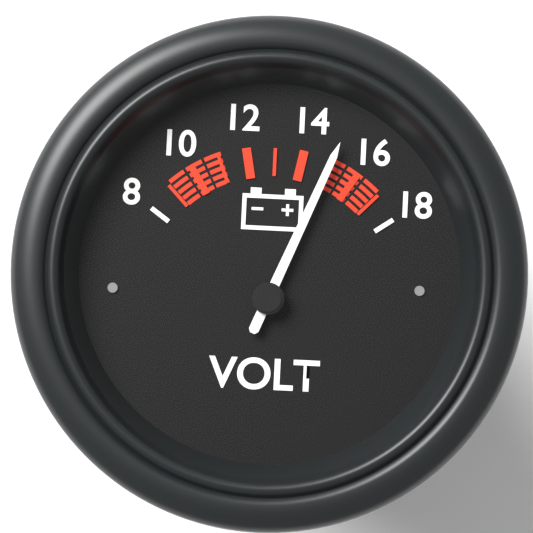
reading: 15 V
